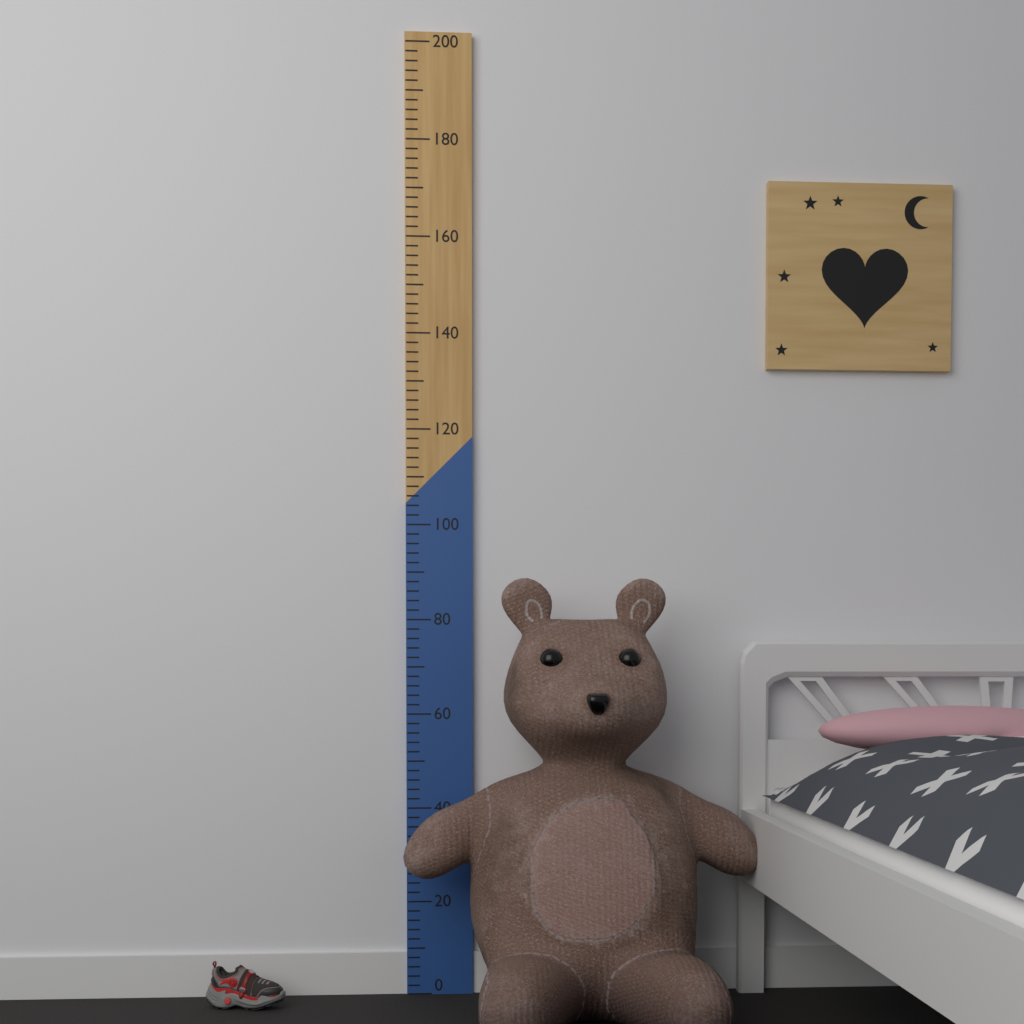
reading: 88 (no unit)
